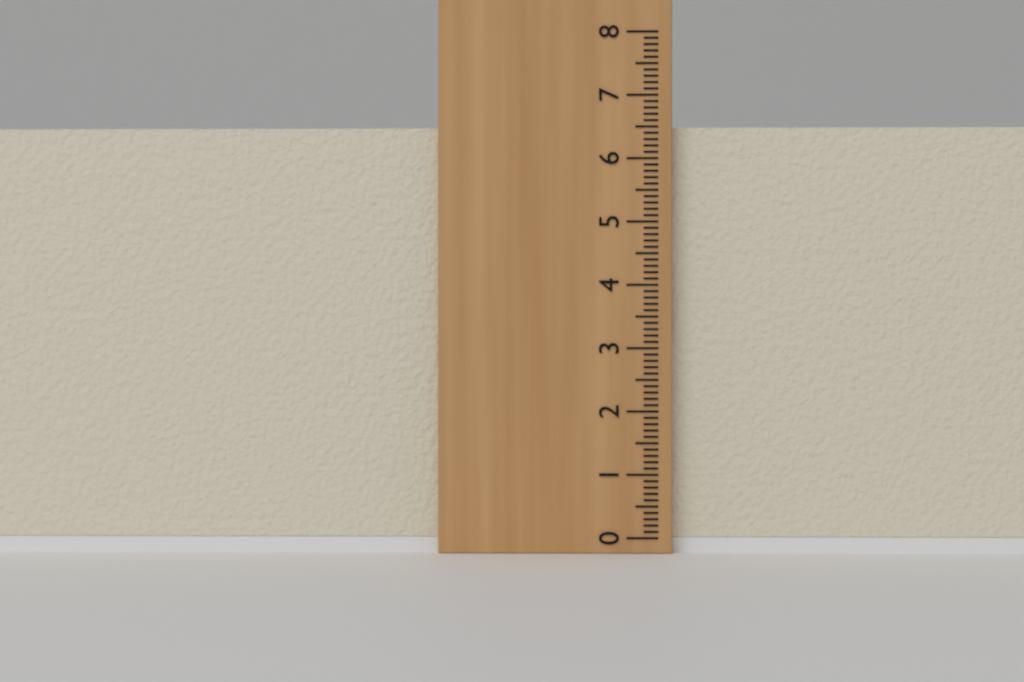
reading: 6.5 (no unit)
